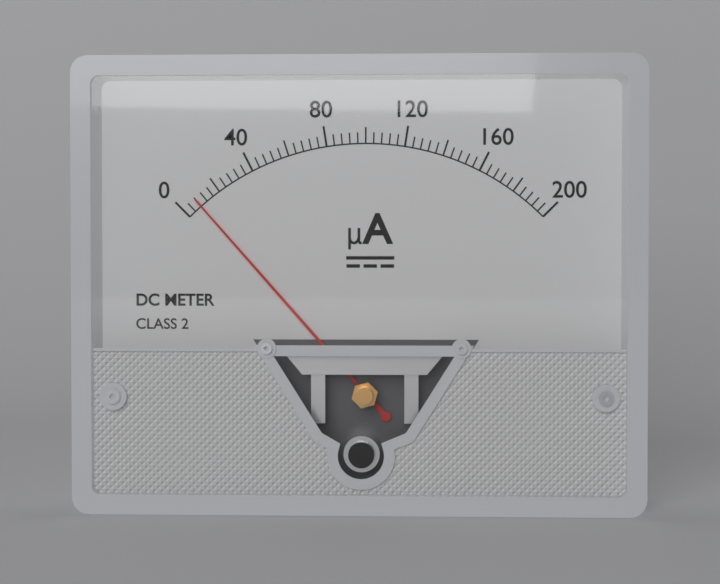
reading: 8 µA
